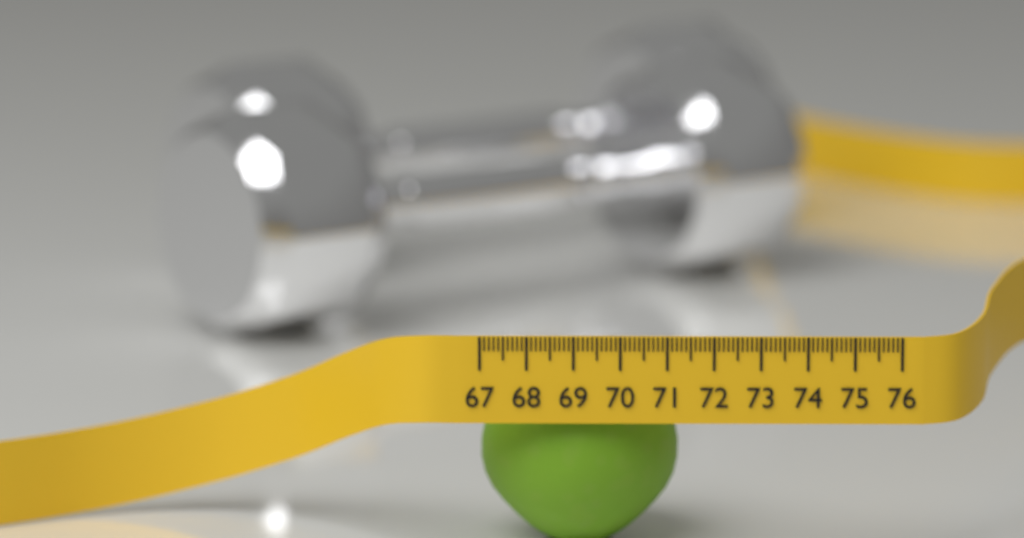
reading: 71.3 (no unit)
